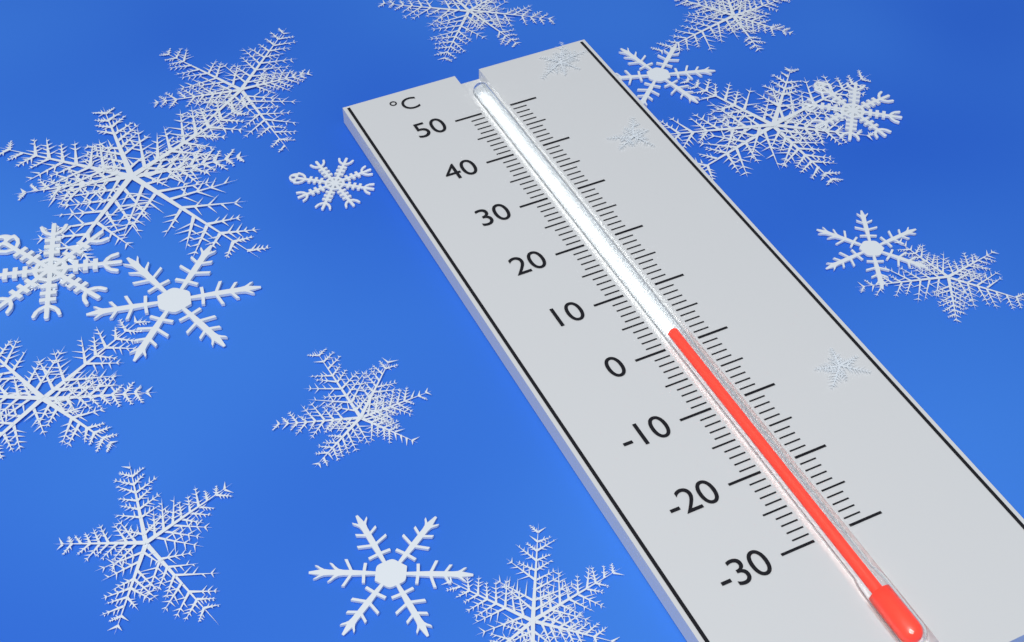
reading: 2 °C
